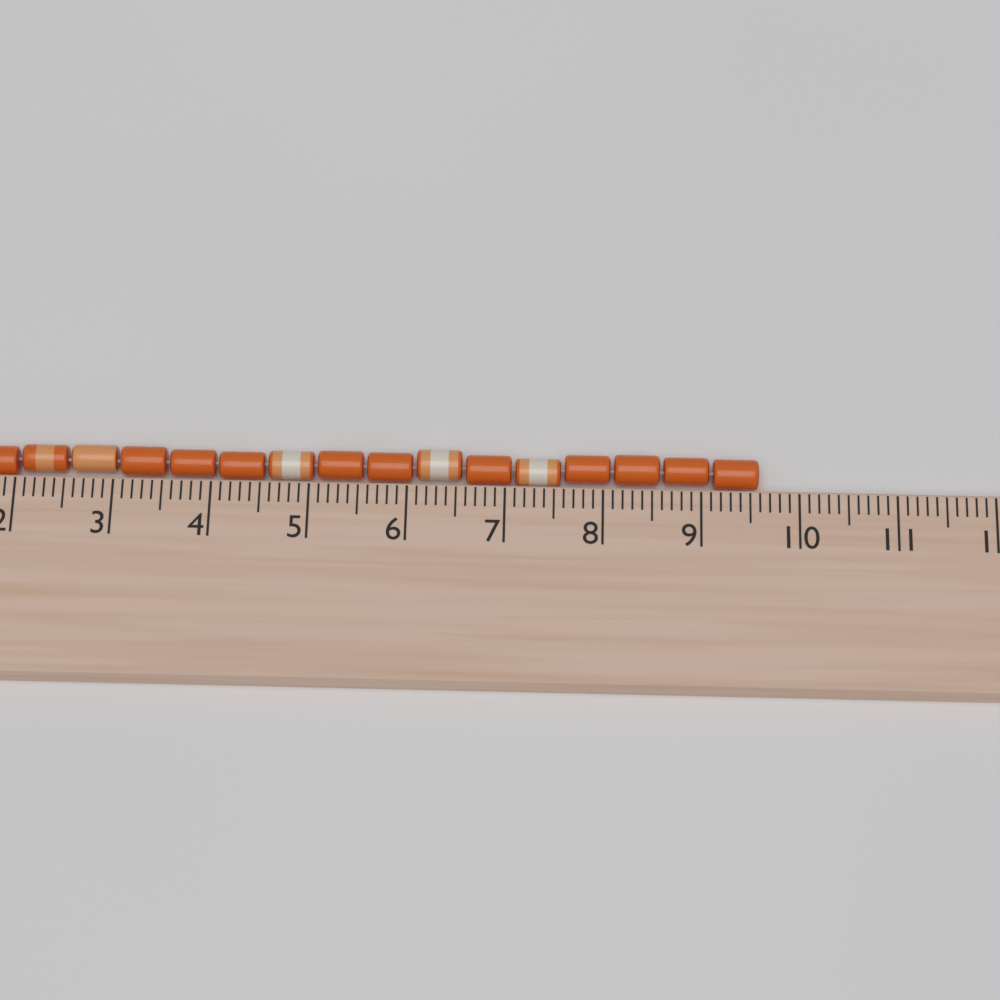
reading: 9.6 cm
